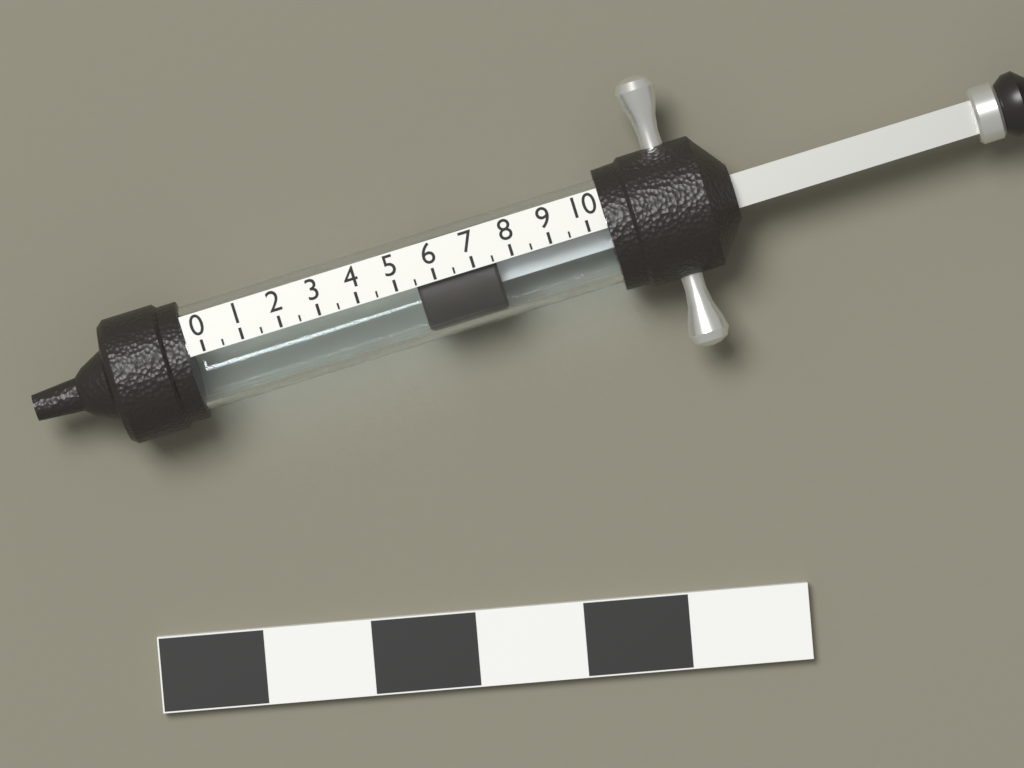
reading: 5.5 (no unit)
